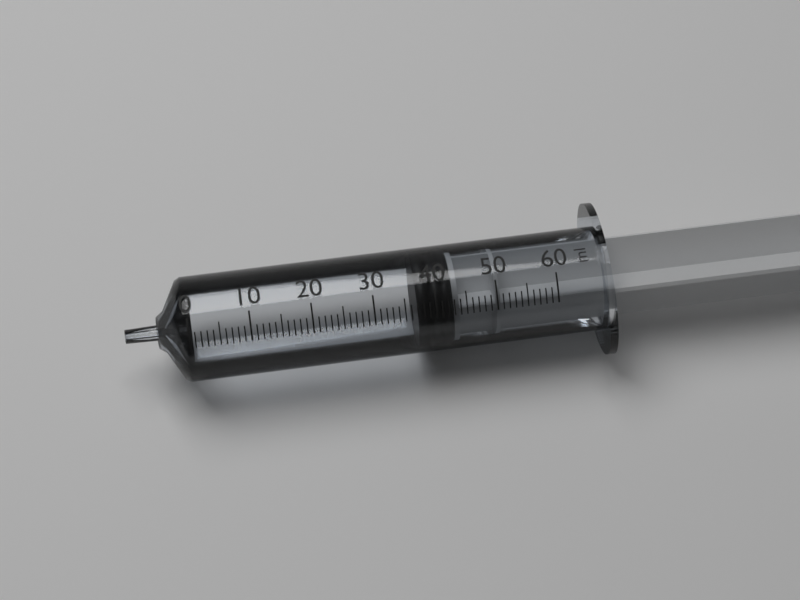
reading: 37 ml
